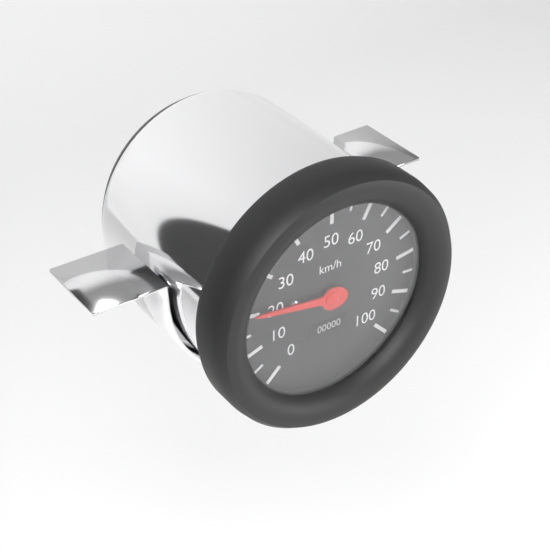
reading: 20 km/h
